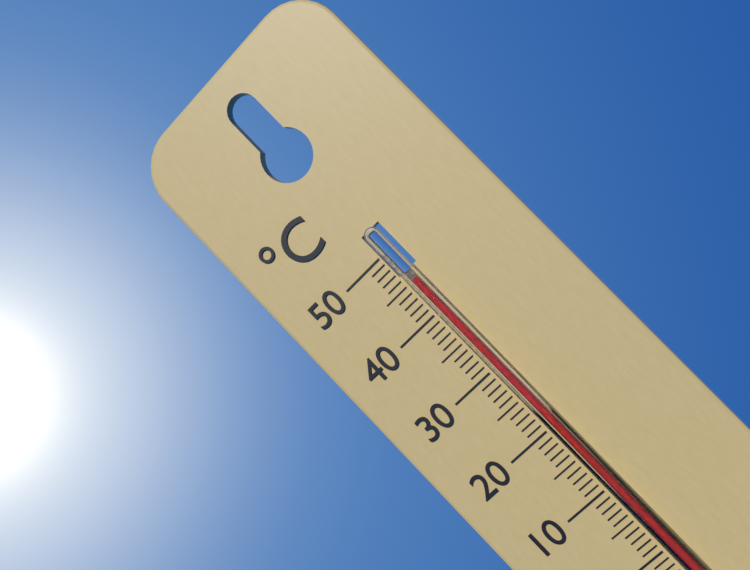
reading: 45 °C
